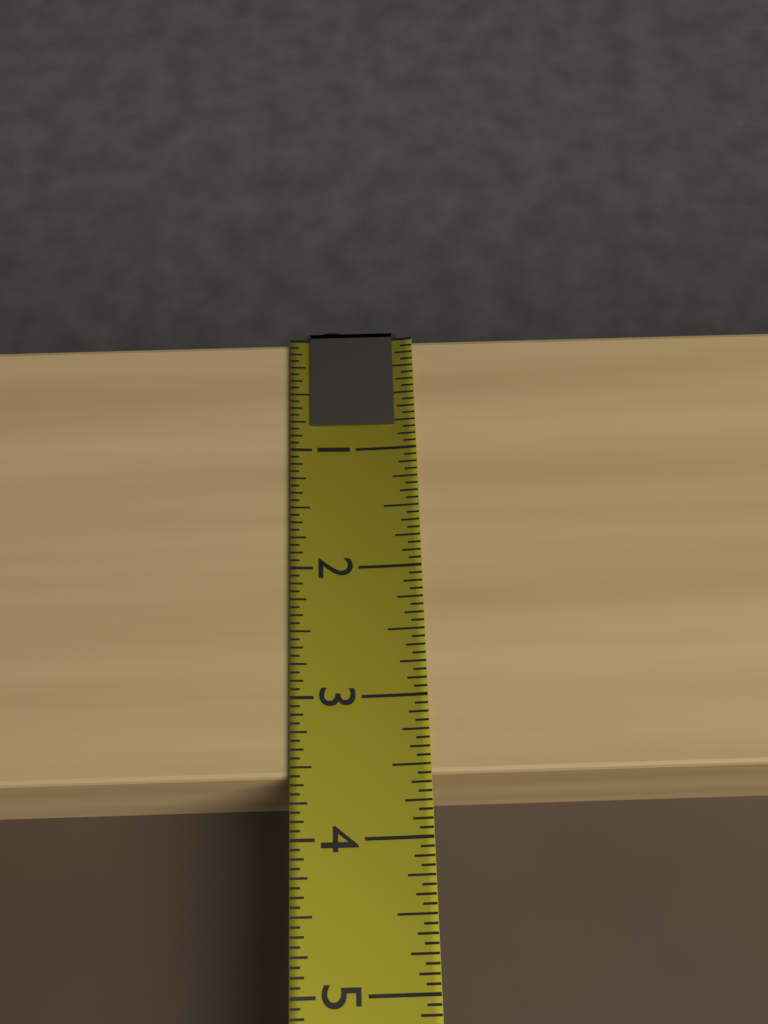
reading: 3.5625 (no unit)
